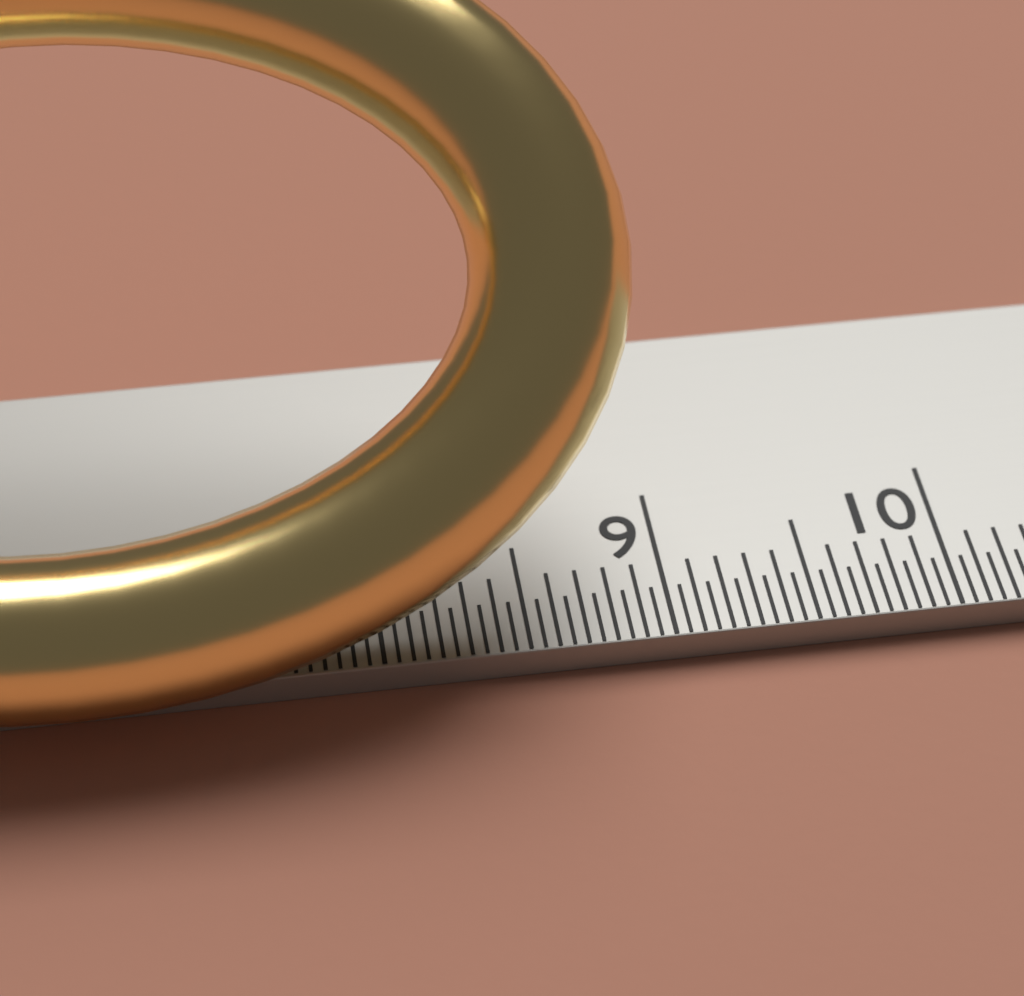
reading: 8.95 cm
